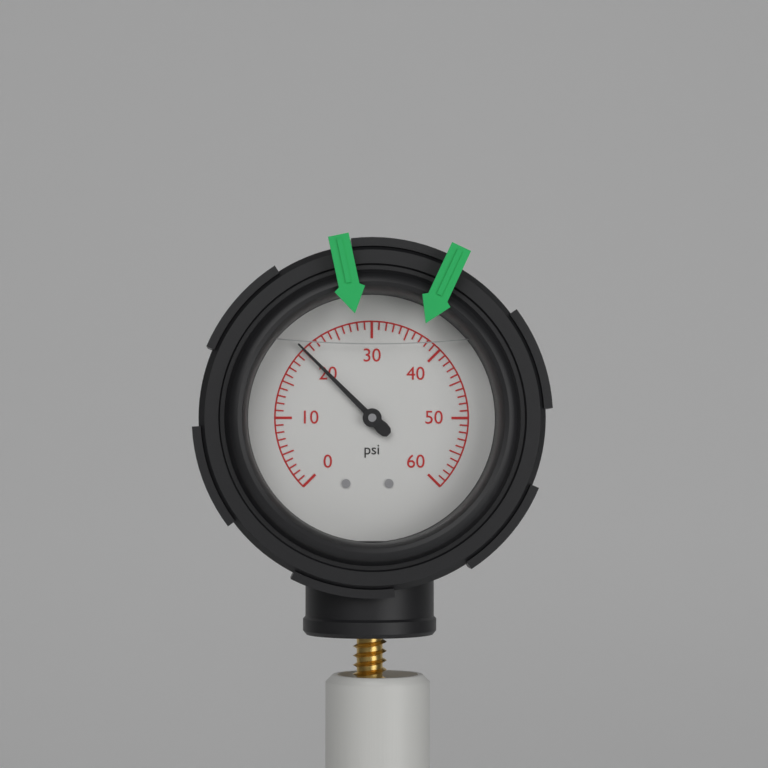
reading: 20 psi
